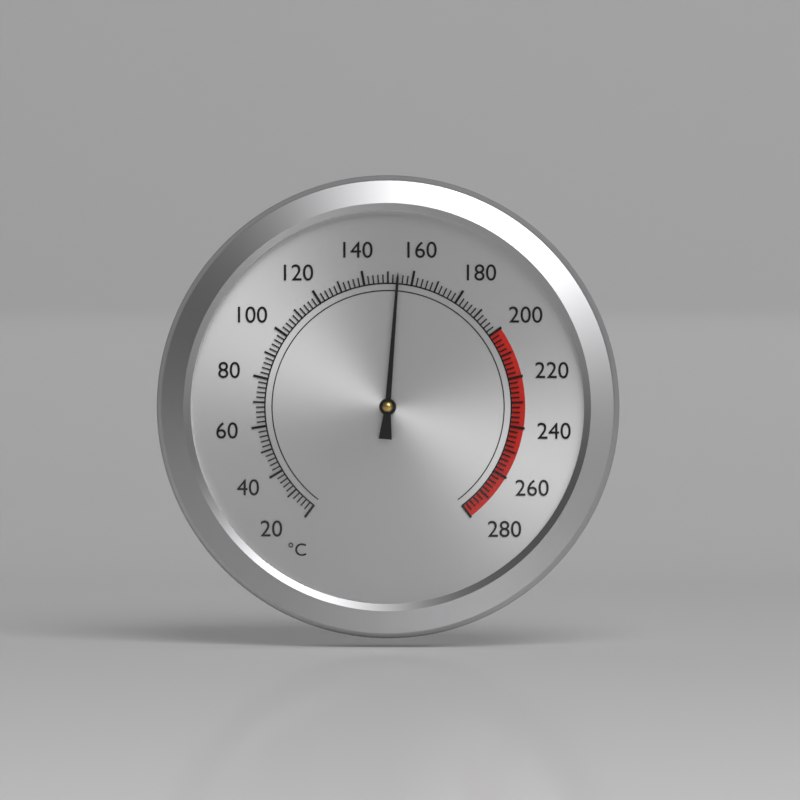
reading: 154 °C
